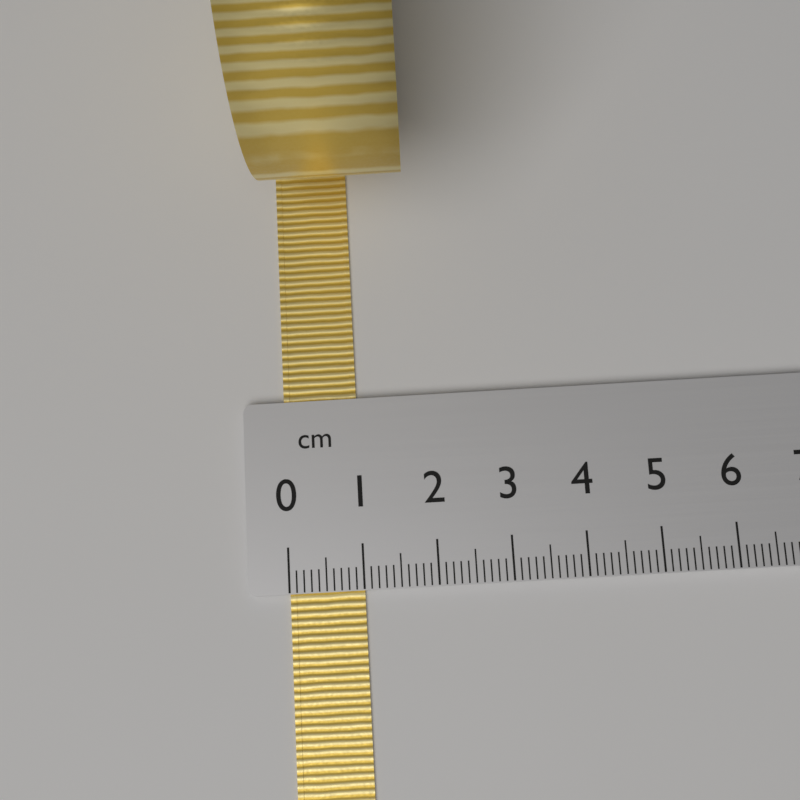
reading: 1.0 cm
